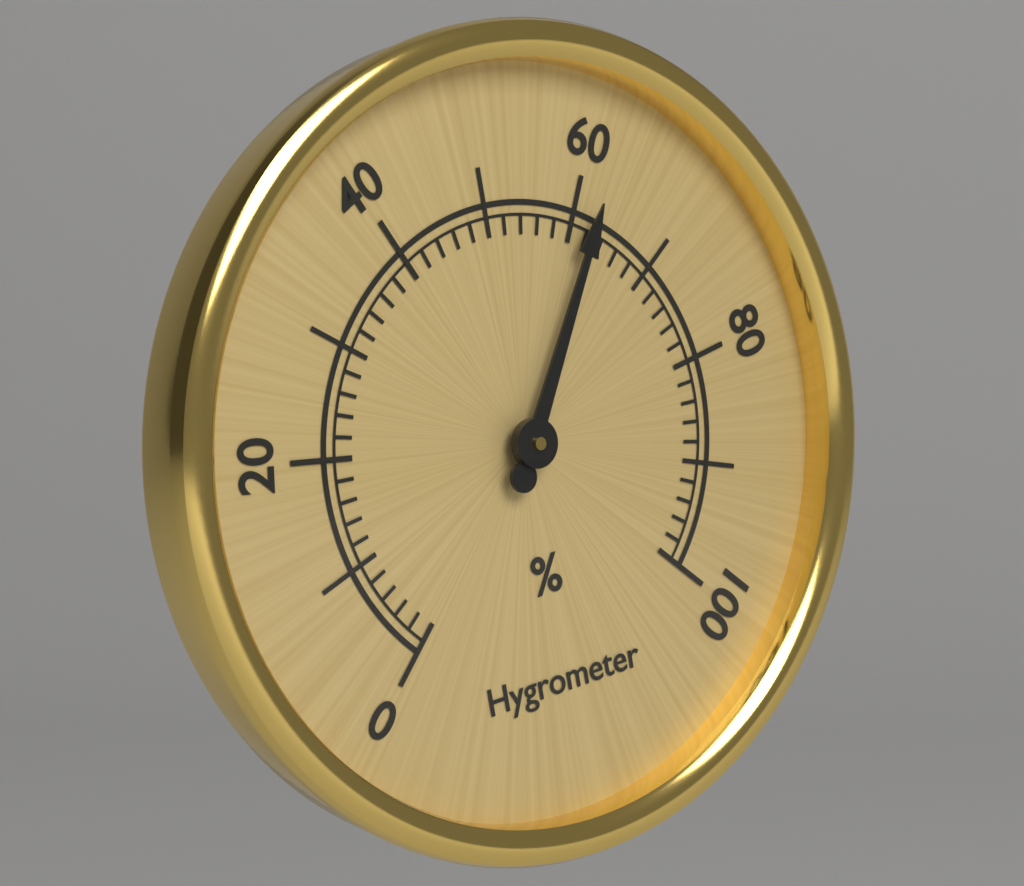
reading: 62 %
